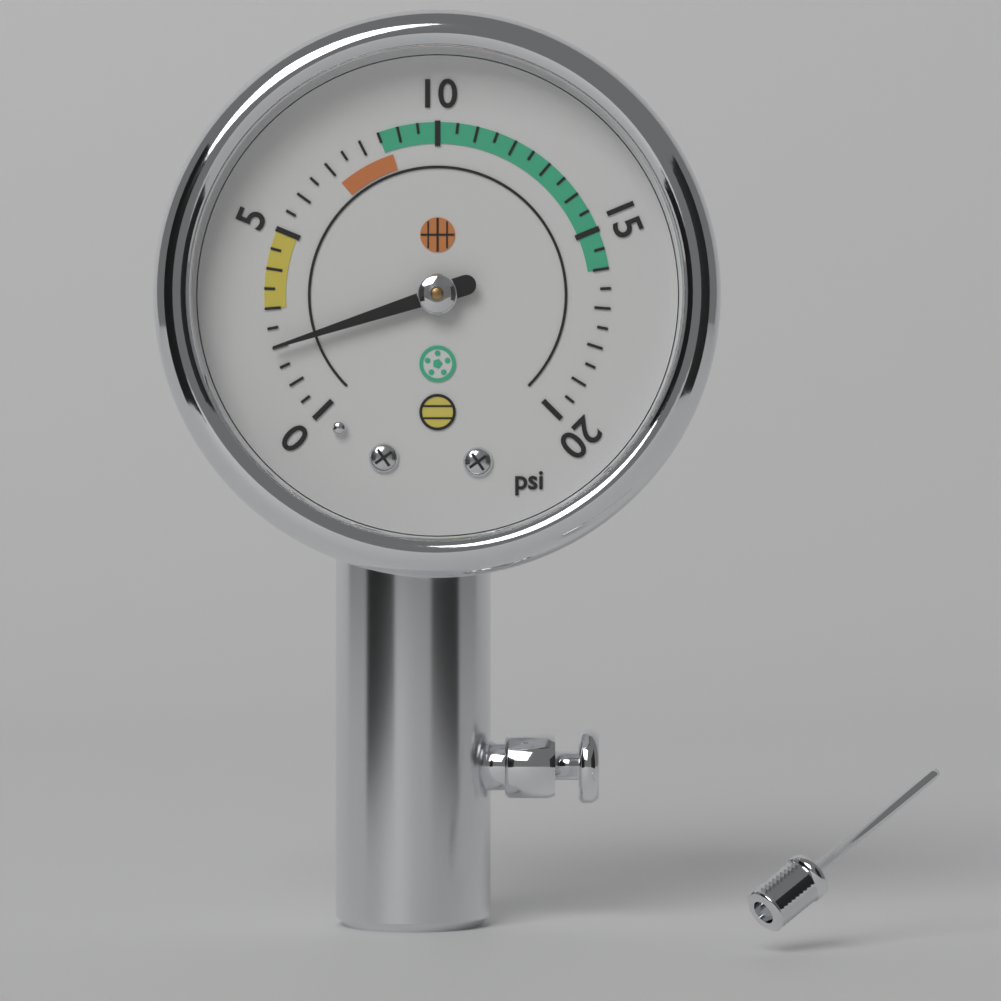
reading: 2.0 psi
